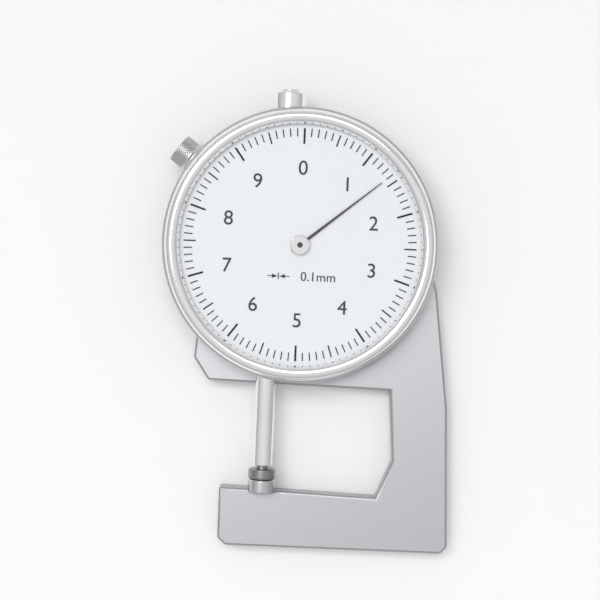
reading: 1.4 mm
